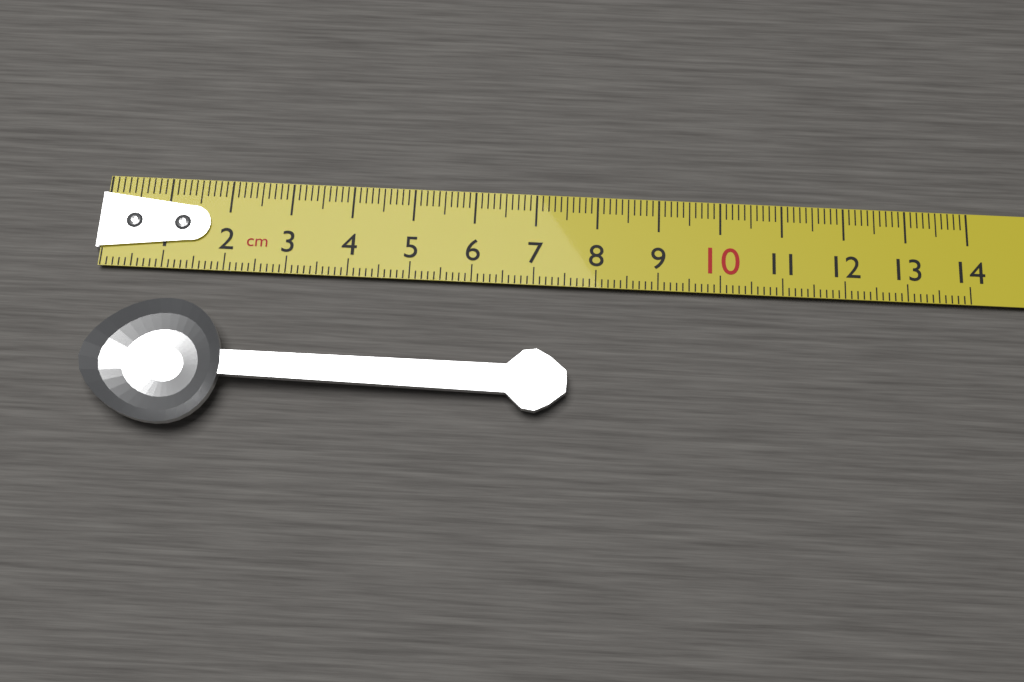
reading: 7.6 cm
